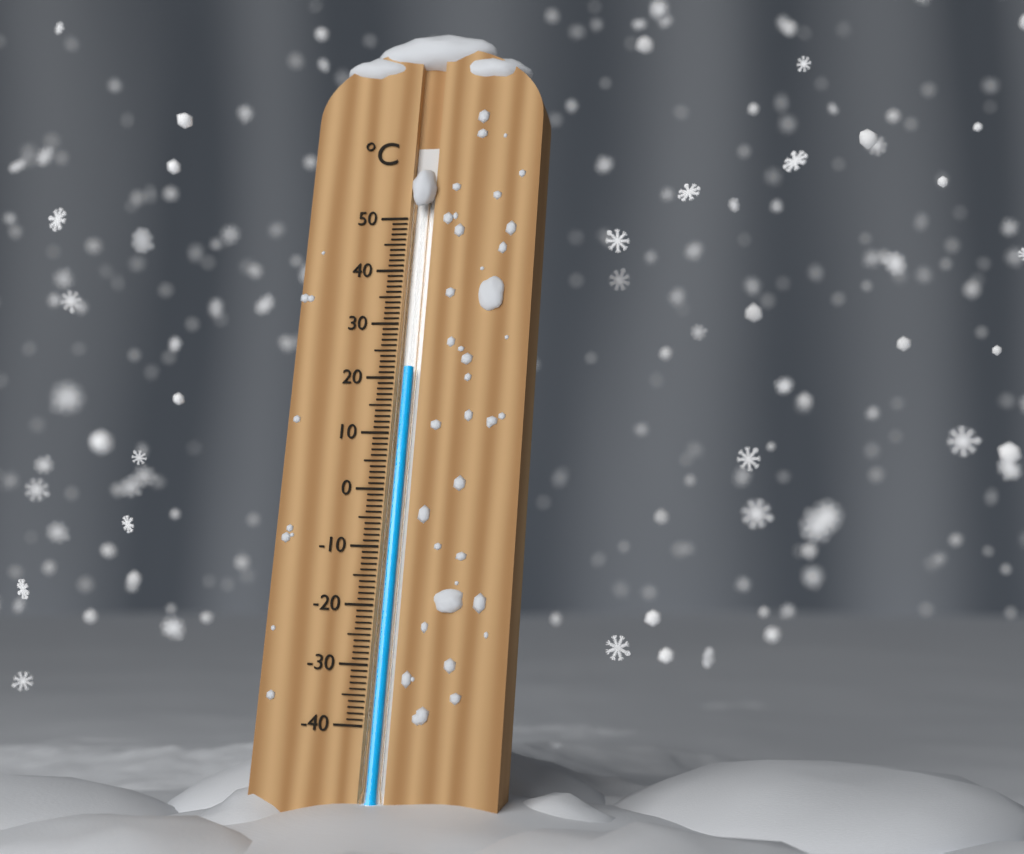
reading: 22 °C
